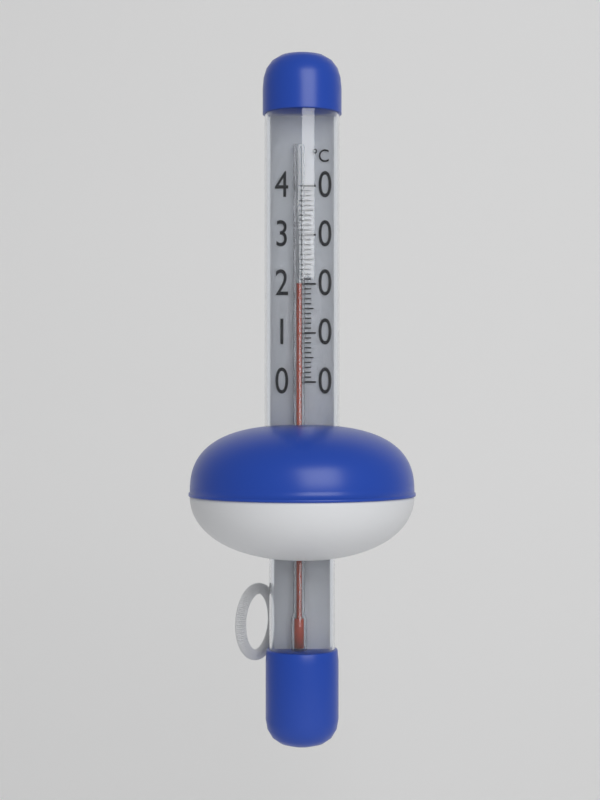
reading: 20 °C
